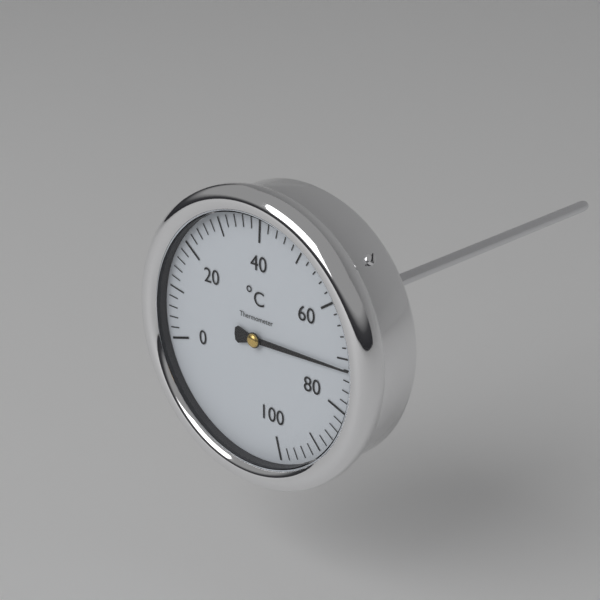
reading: 72 °C
